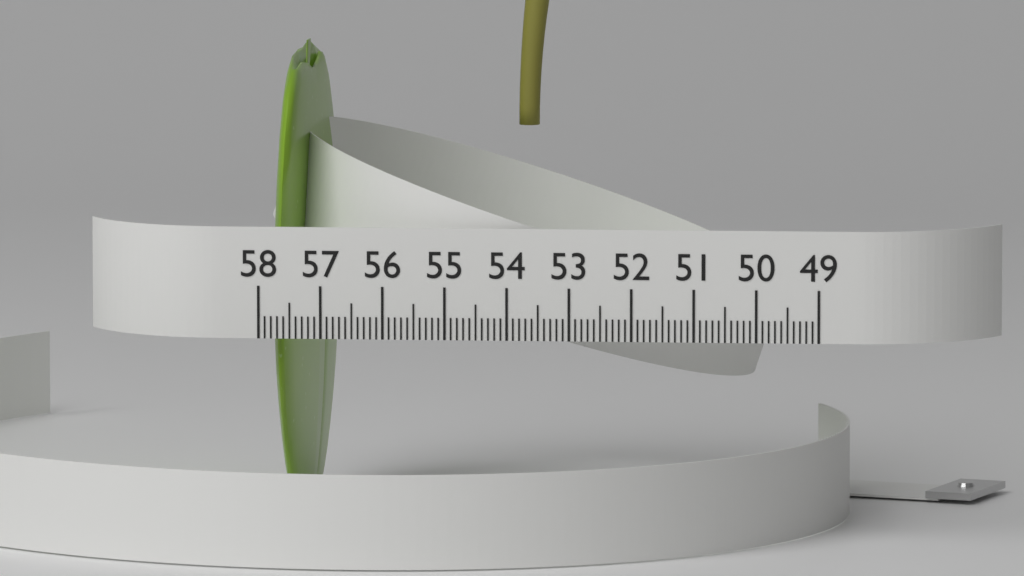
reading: 57.4 (no unit)
